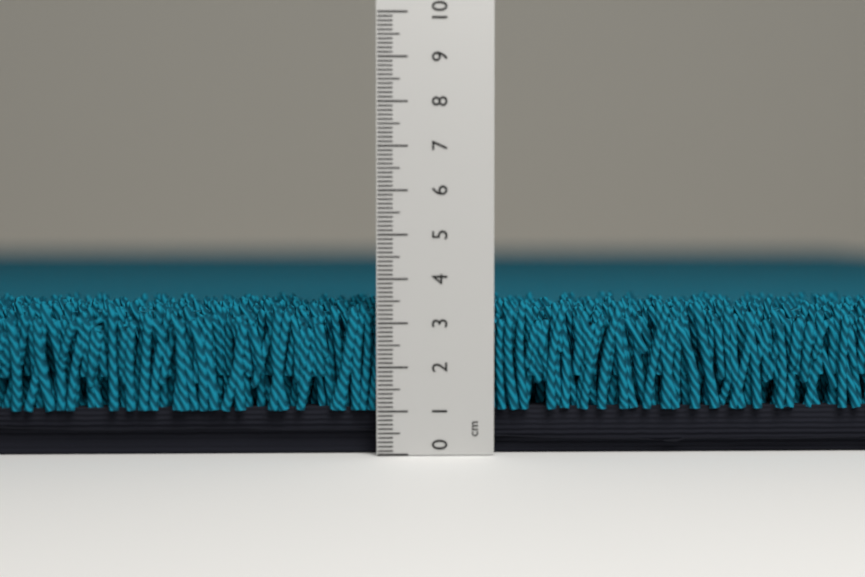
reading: 3.5 cm
